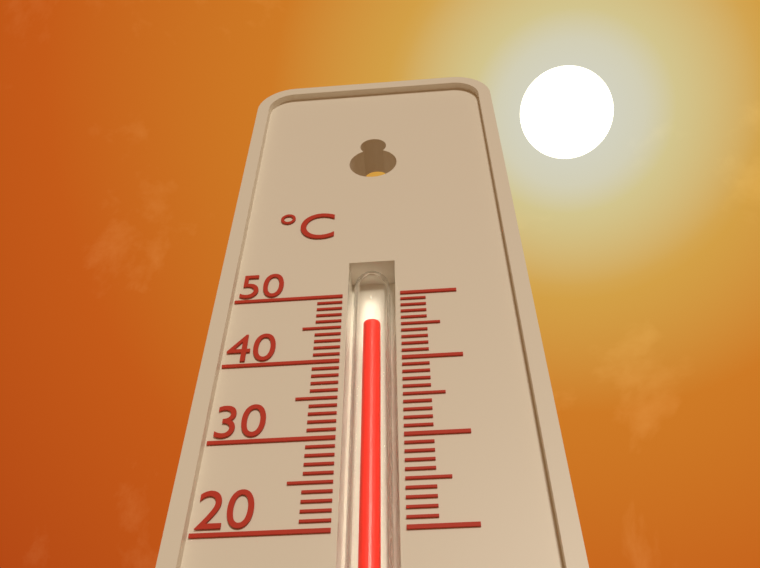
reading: 46 °C
